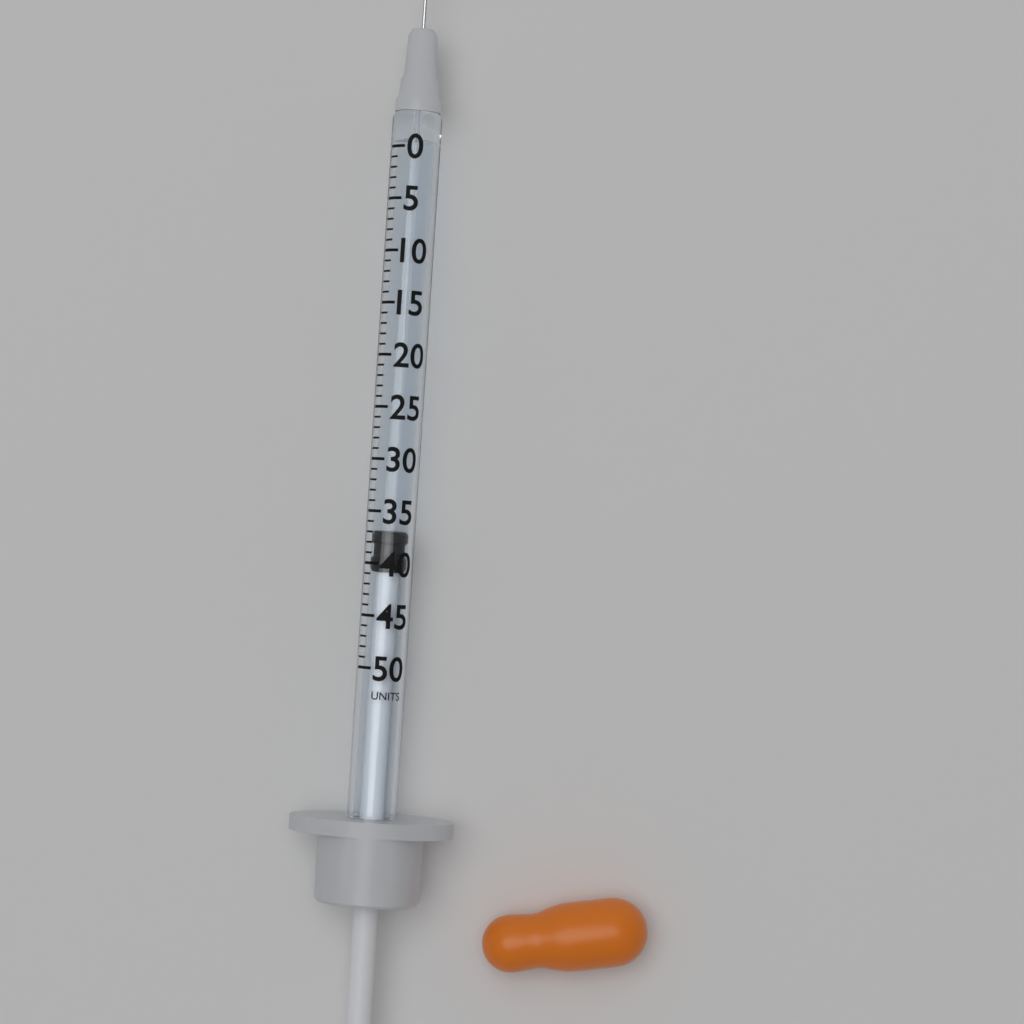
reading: 37 units
